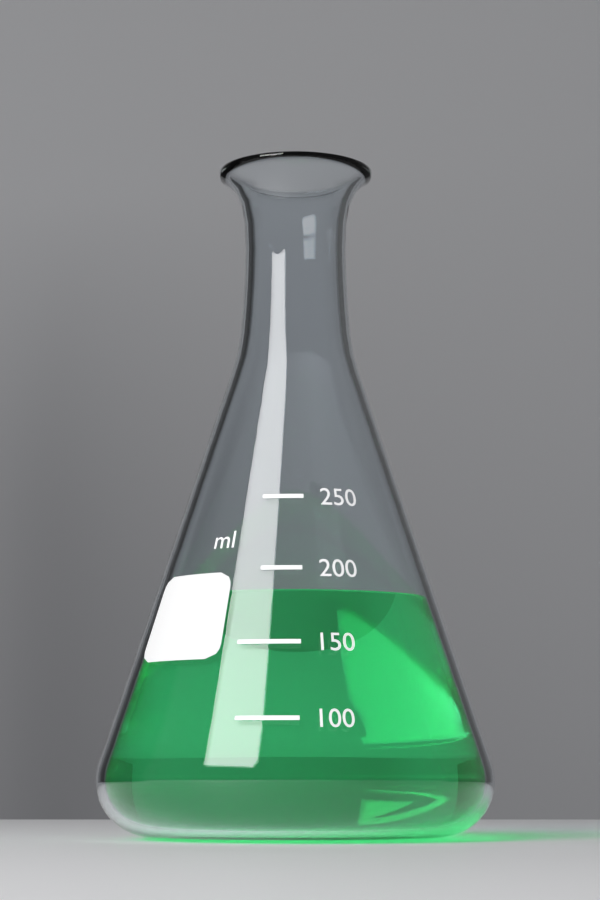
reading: 185 ml
